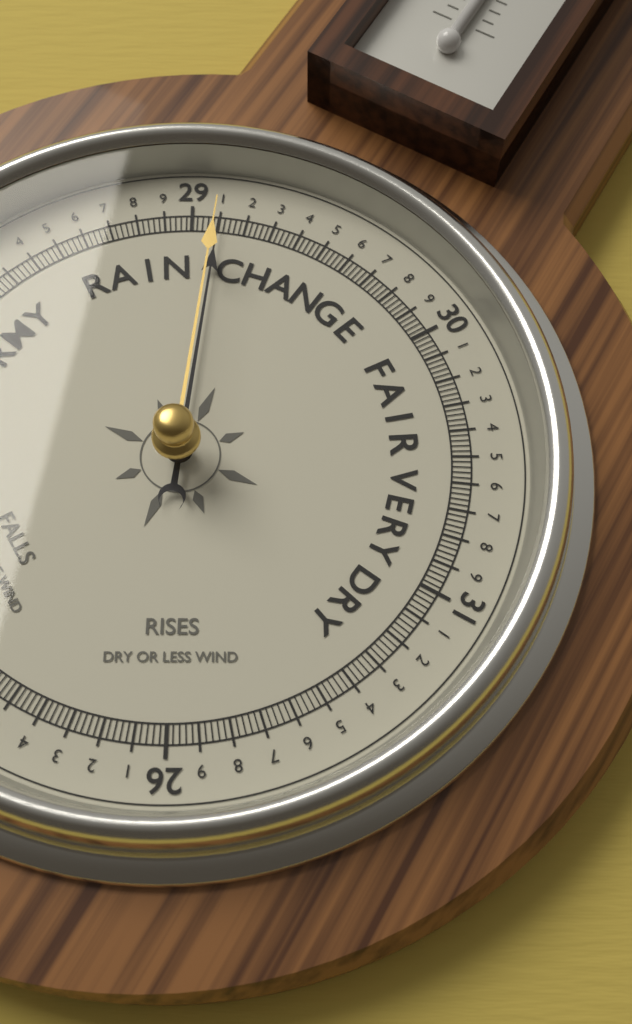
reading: 29.10 (no unit)
